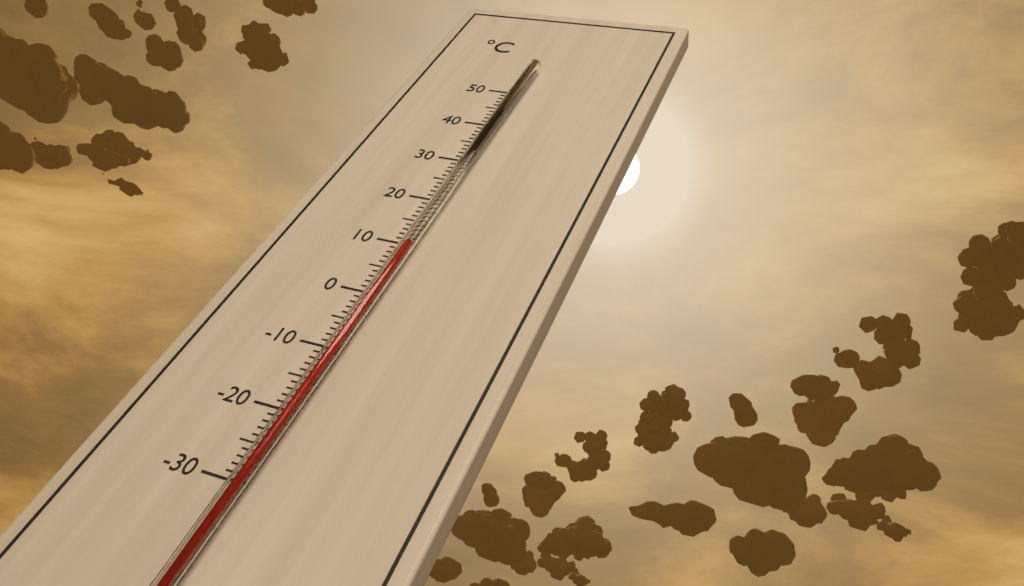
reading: 9 °C
